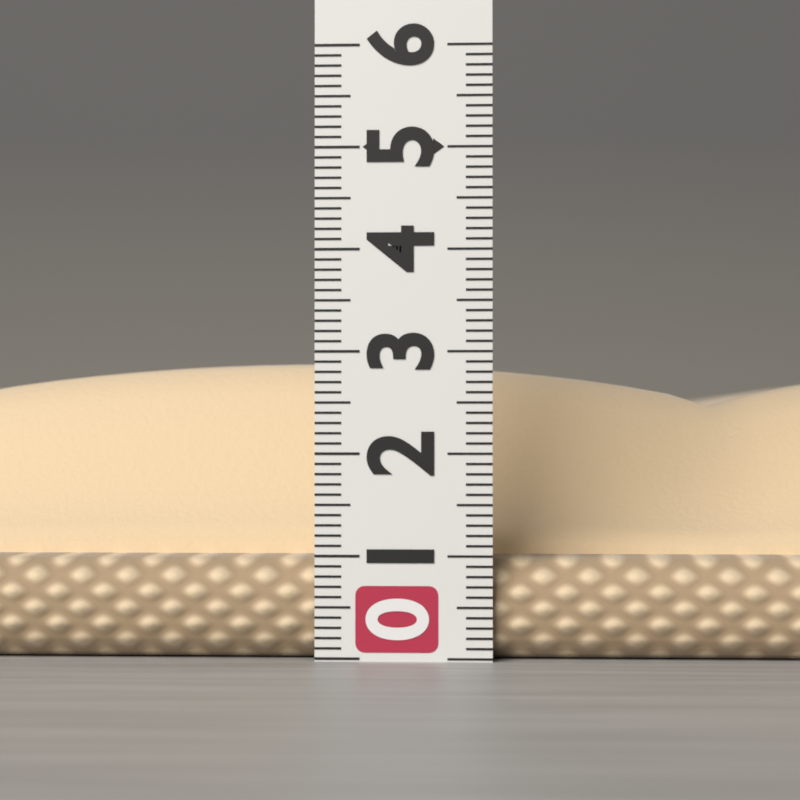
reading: 3.0 (no unit)
